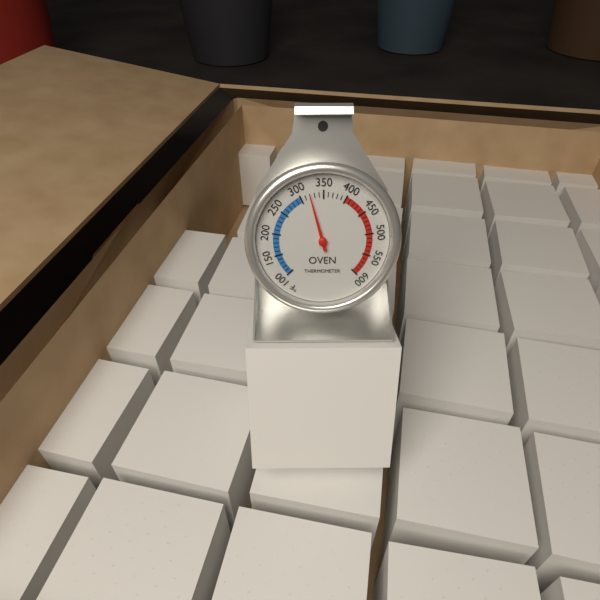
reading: 320 °F
